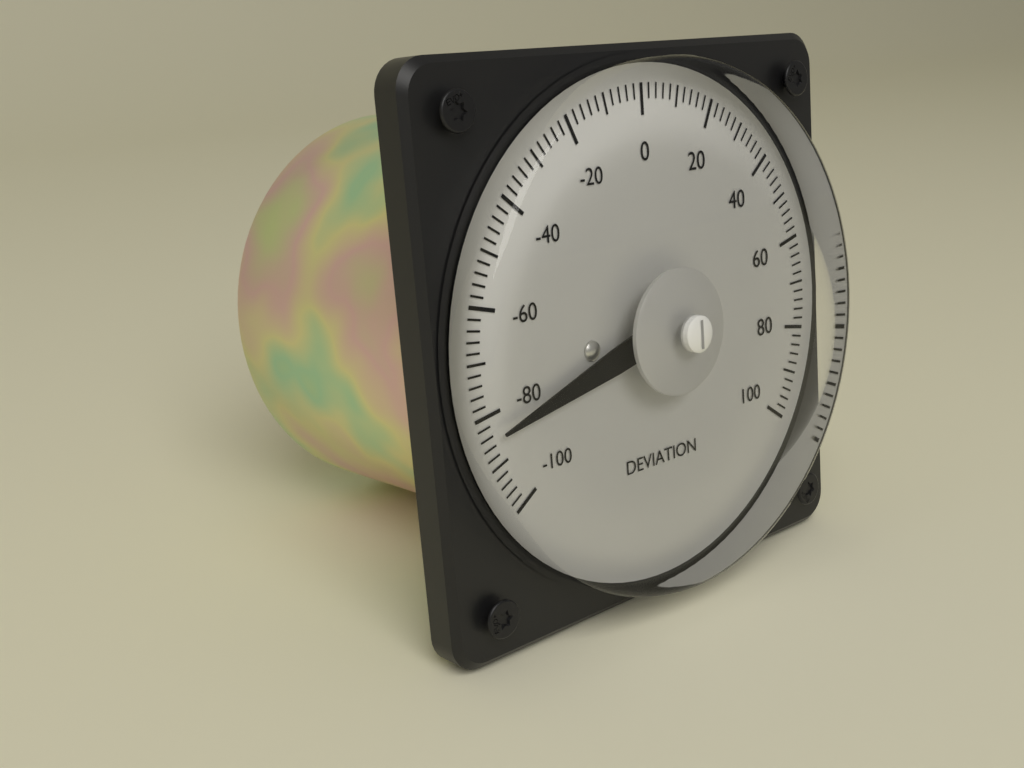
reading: -84 (no unit)
